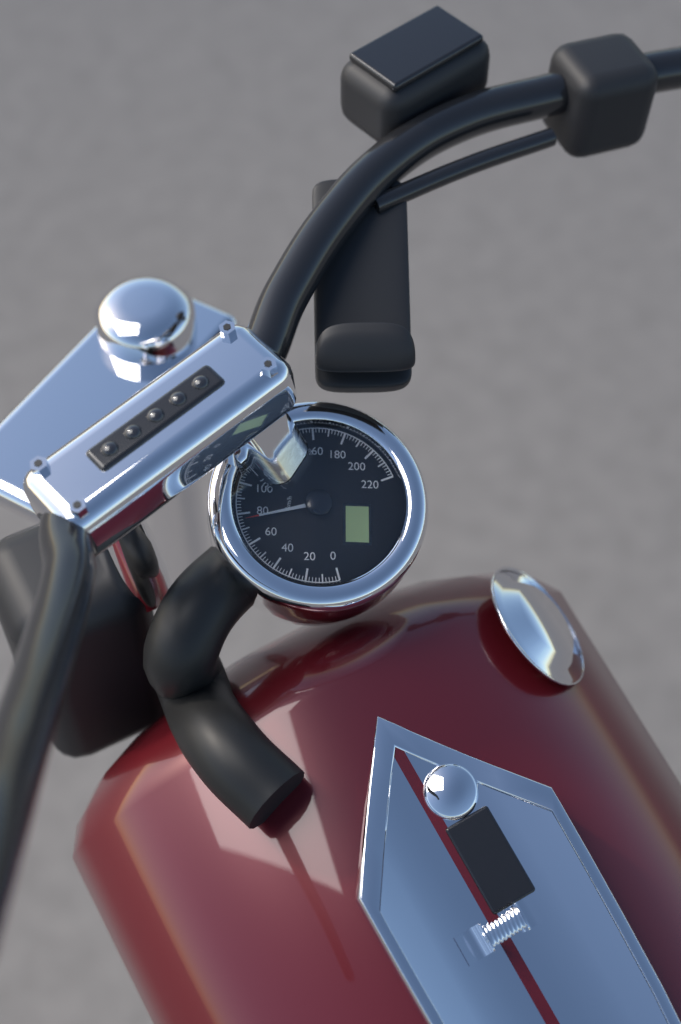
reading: 76 km/h
